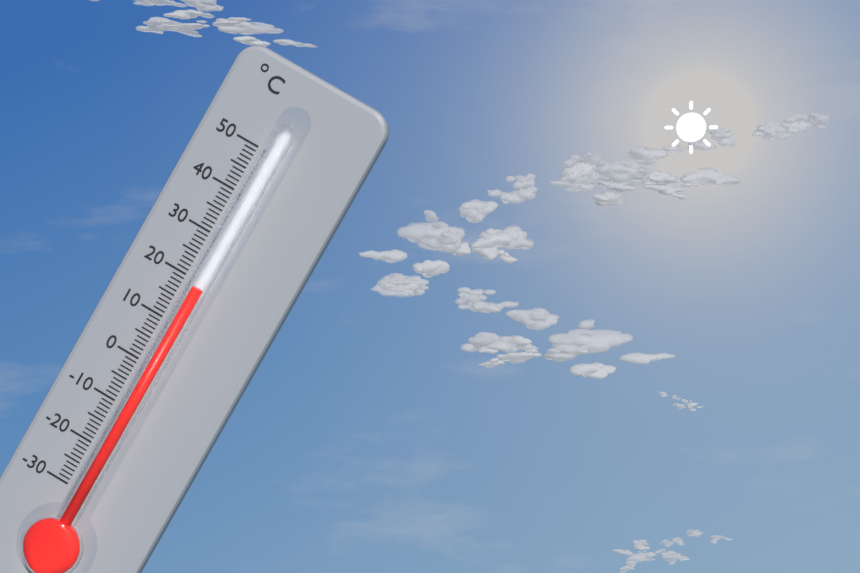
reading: 19 °C
